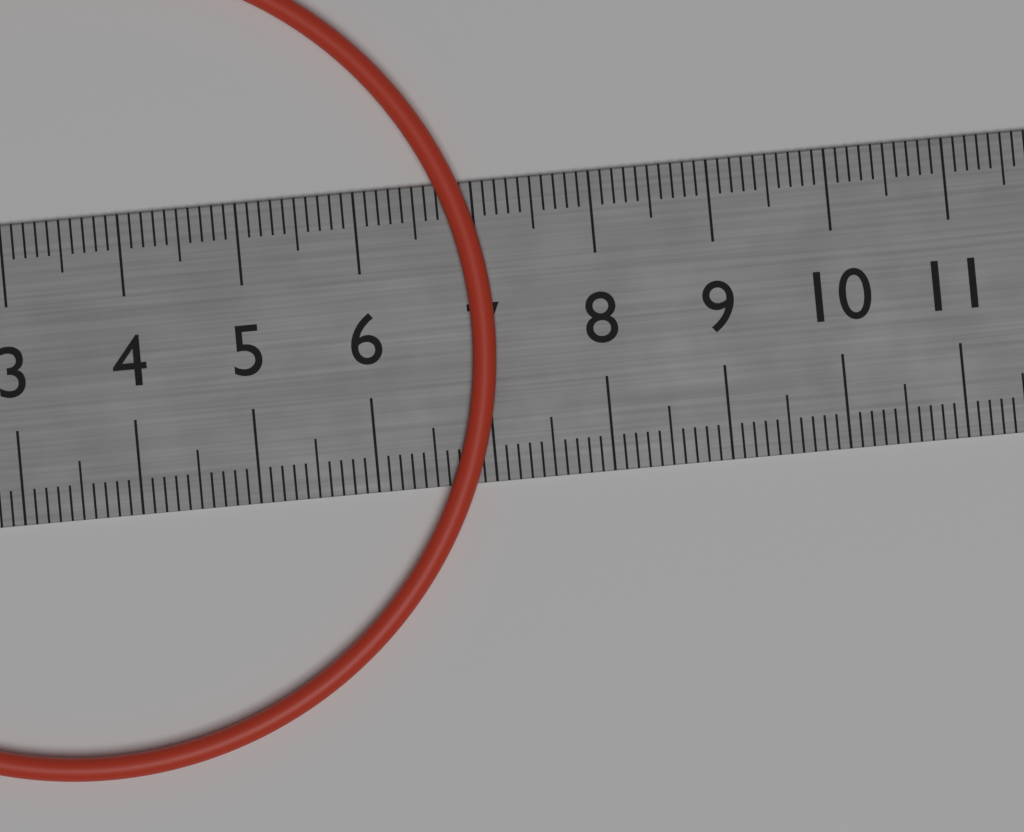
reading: 7.1 cm
